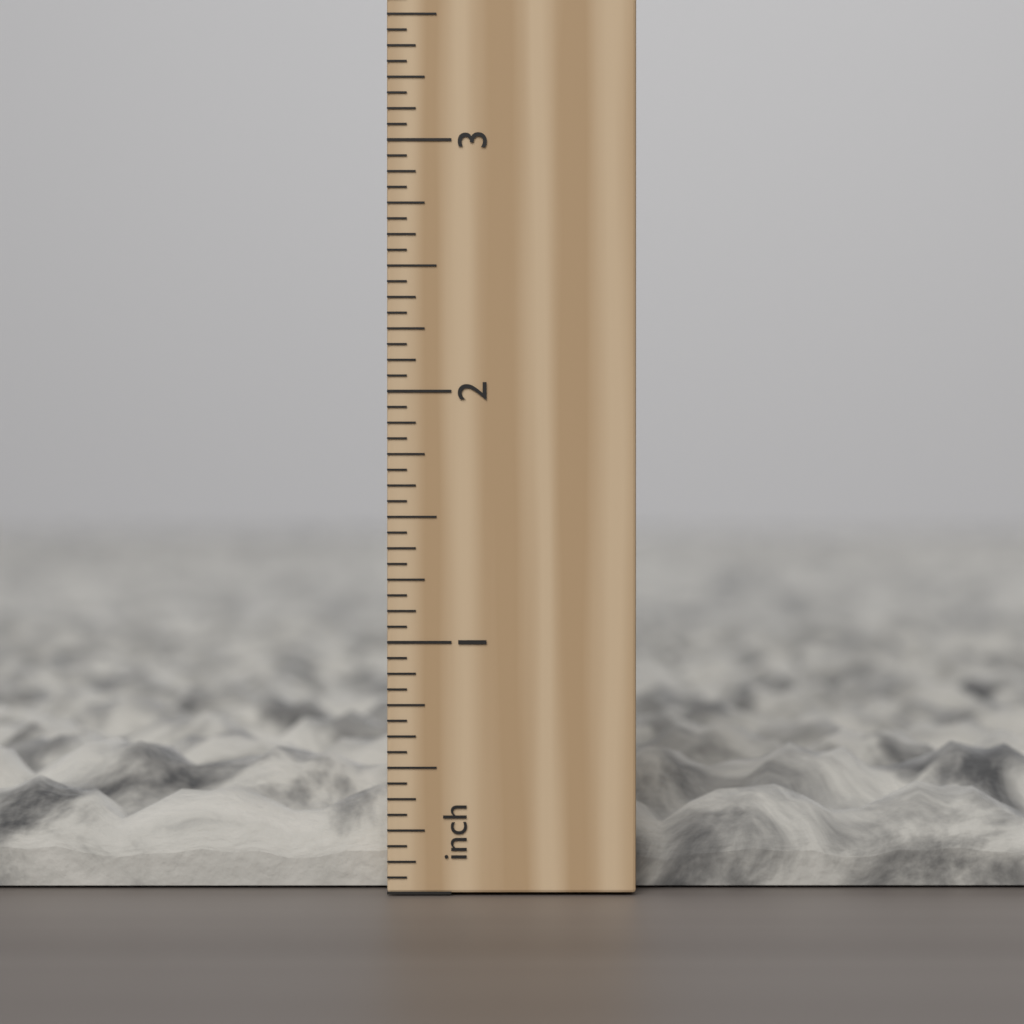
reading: 0.5625 in
